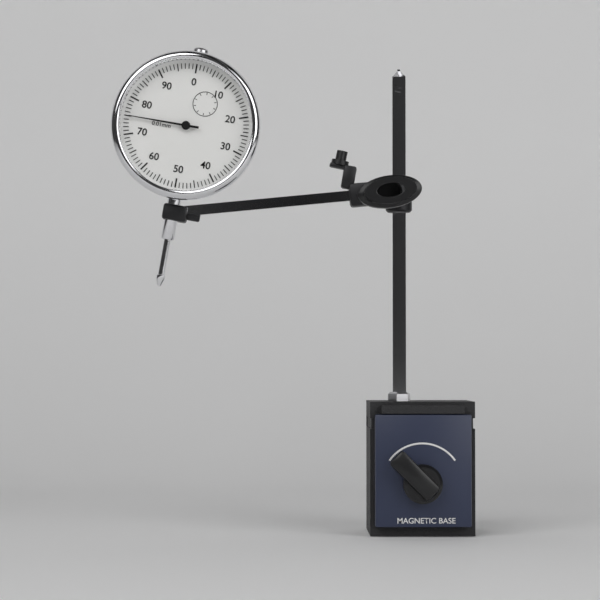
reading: 0.75 mm
